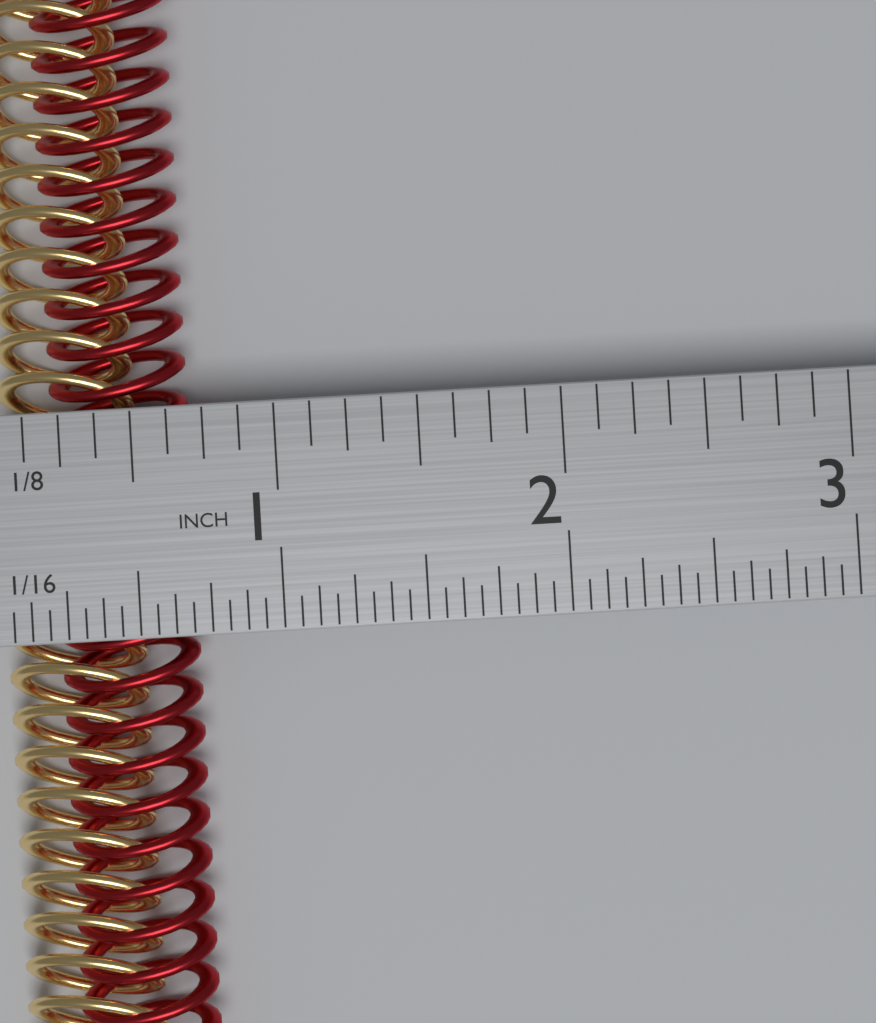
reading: 0.6875 in
